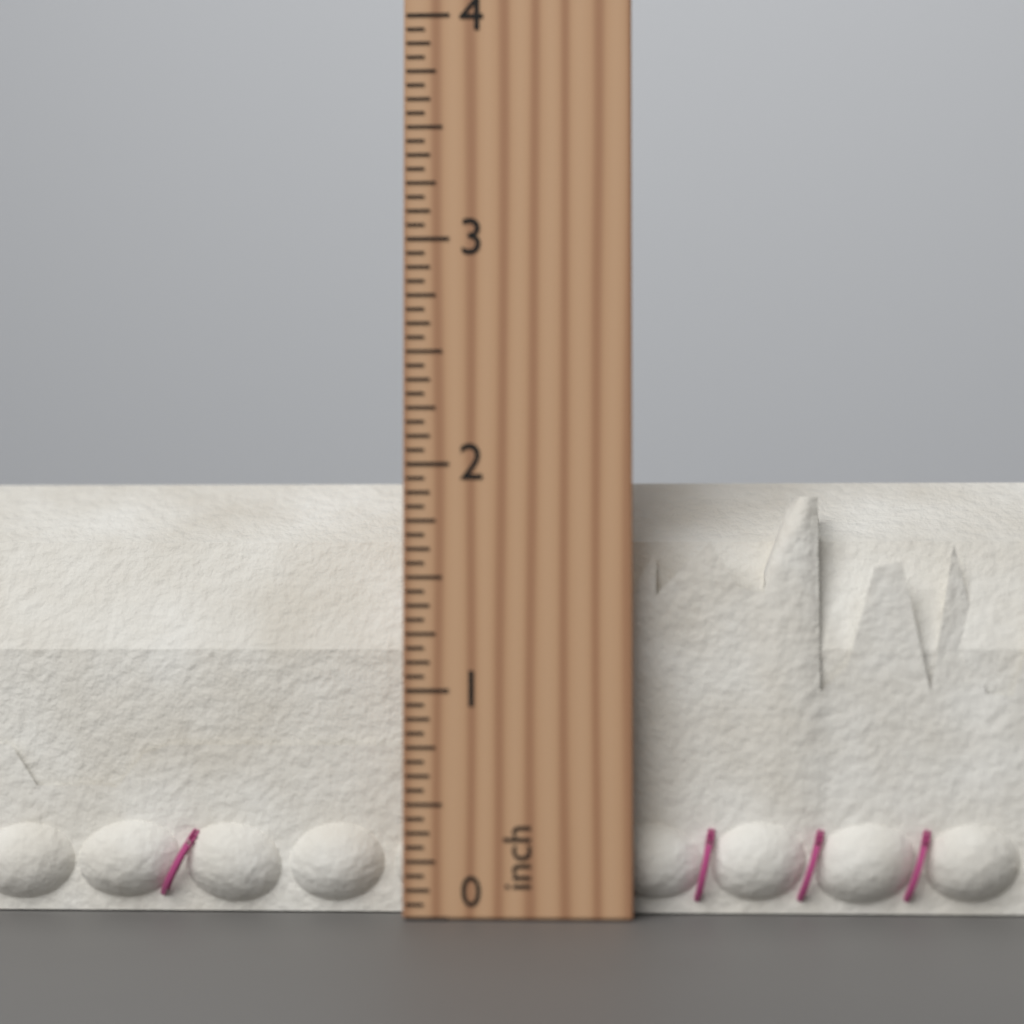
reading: 2.0000 inch
